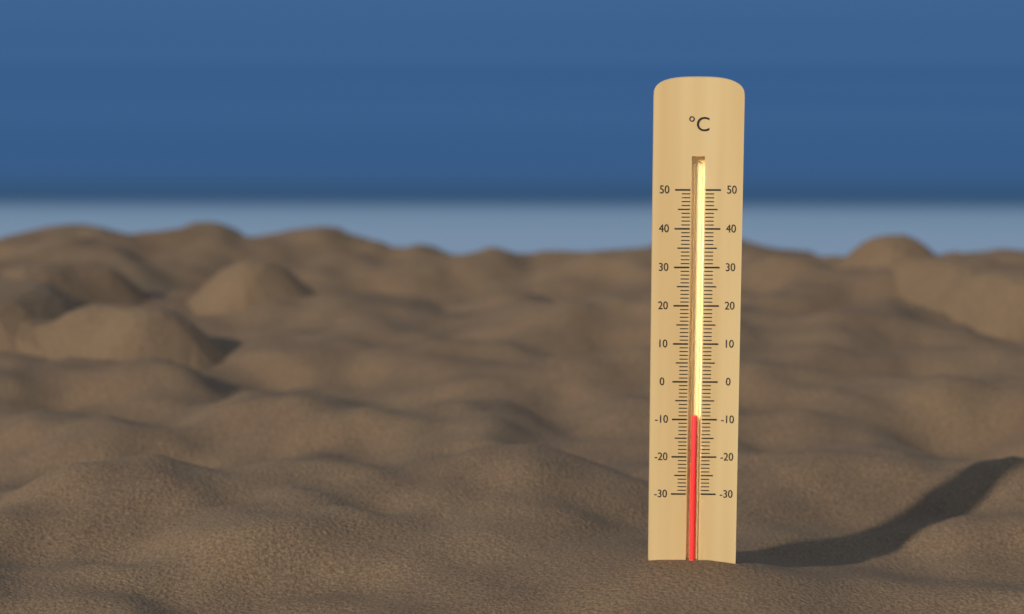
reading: -9 °C
